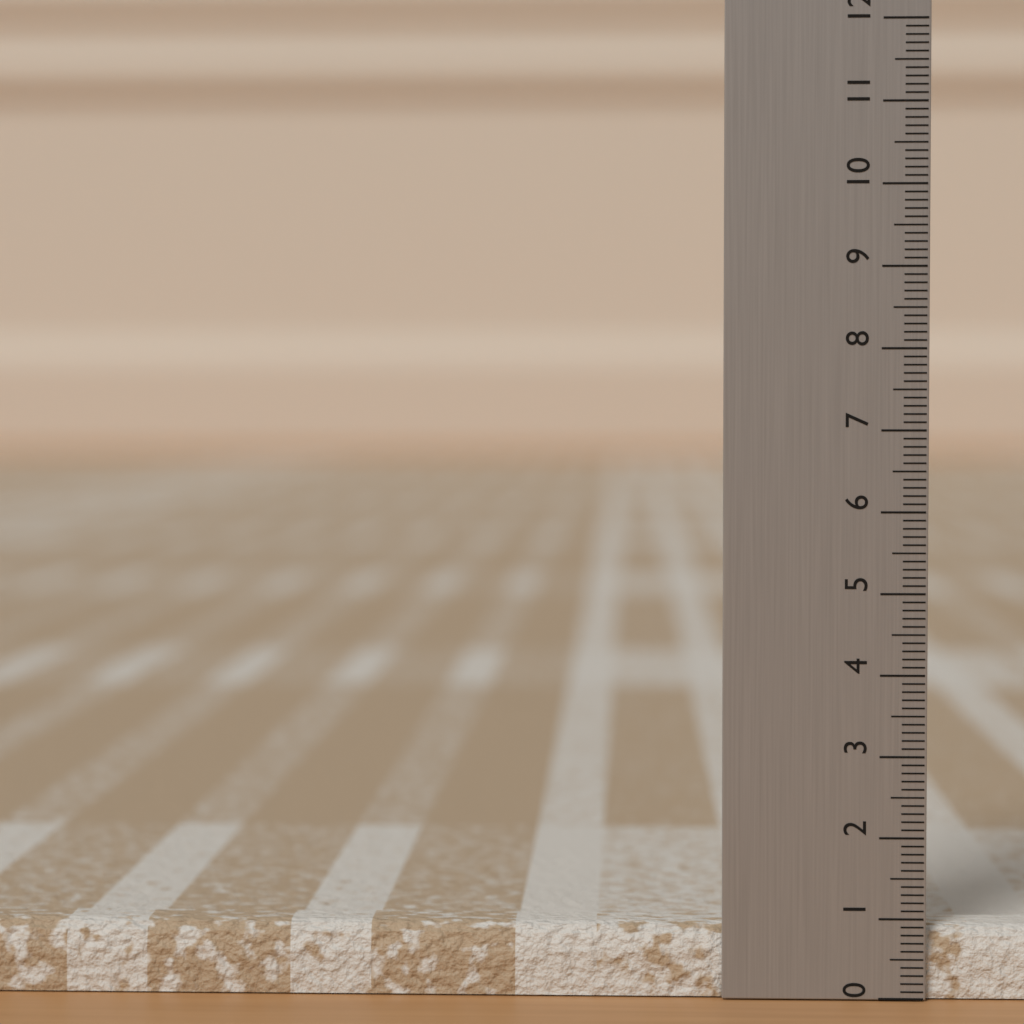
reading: 0.9 (no unit)
